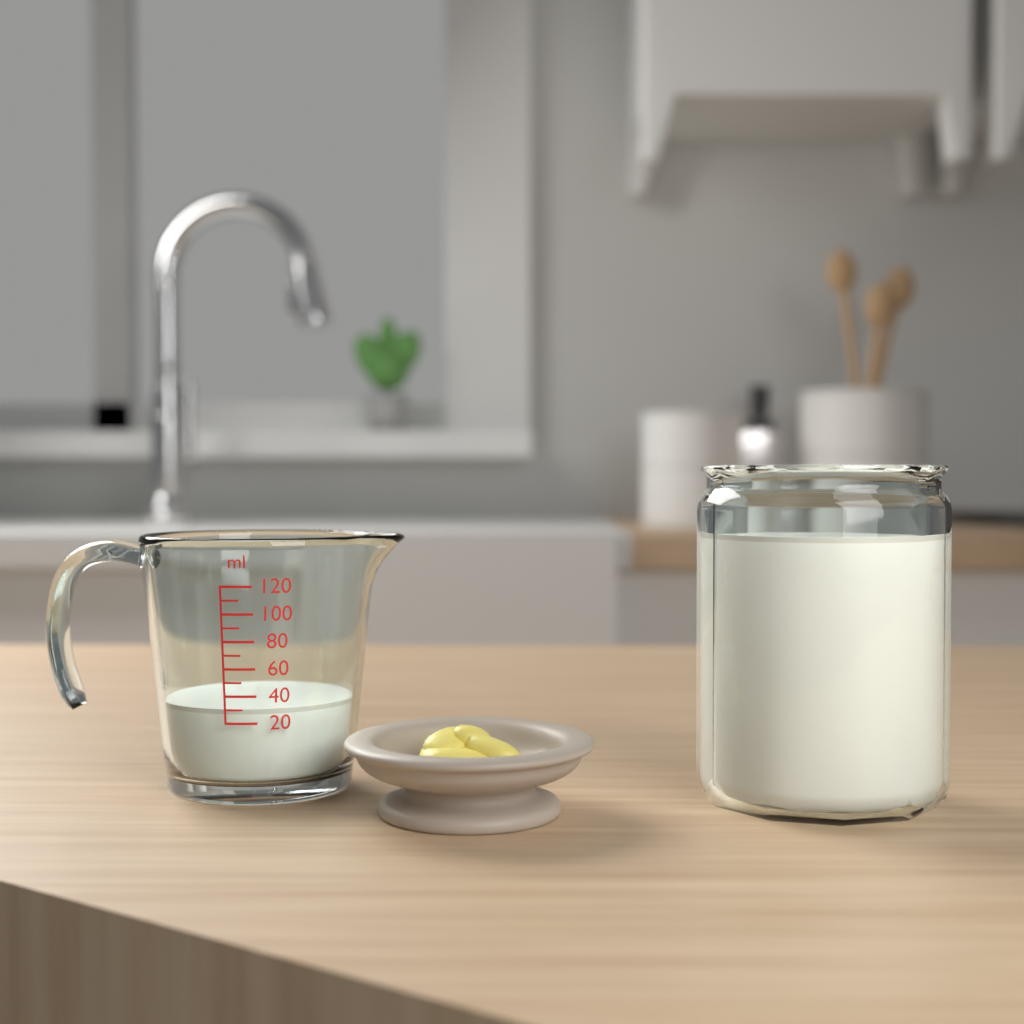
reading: 30 ml
